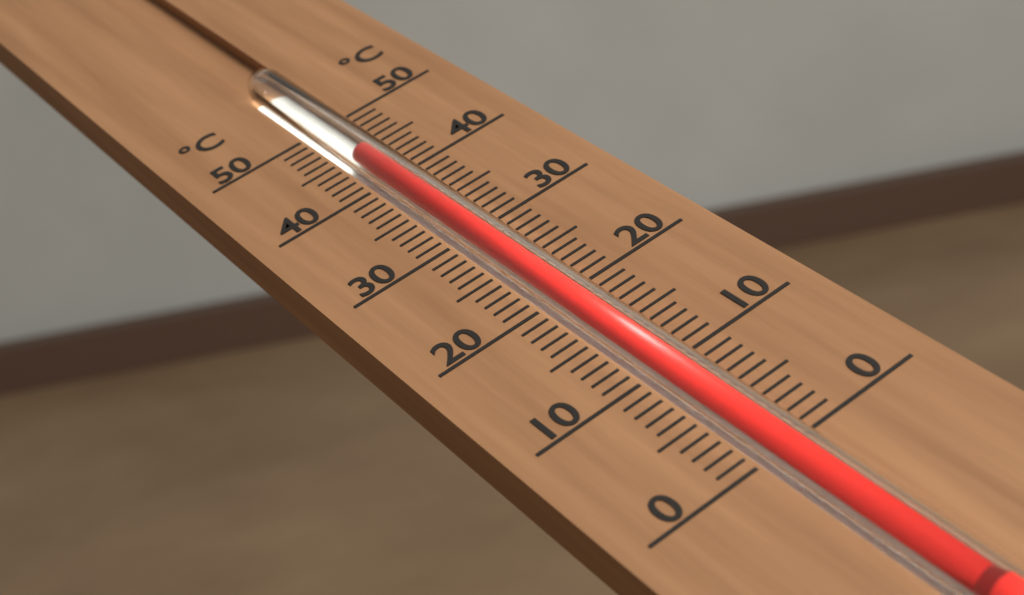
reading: 44 °C
